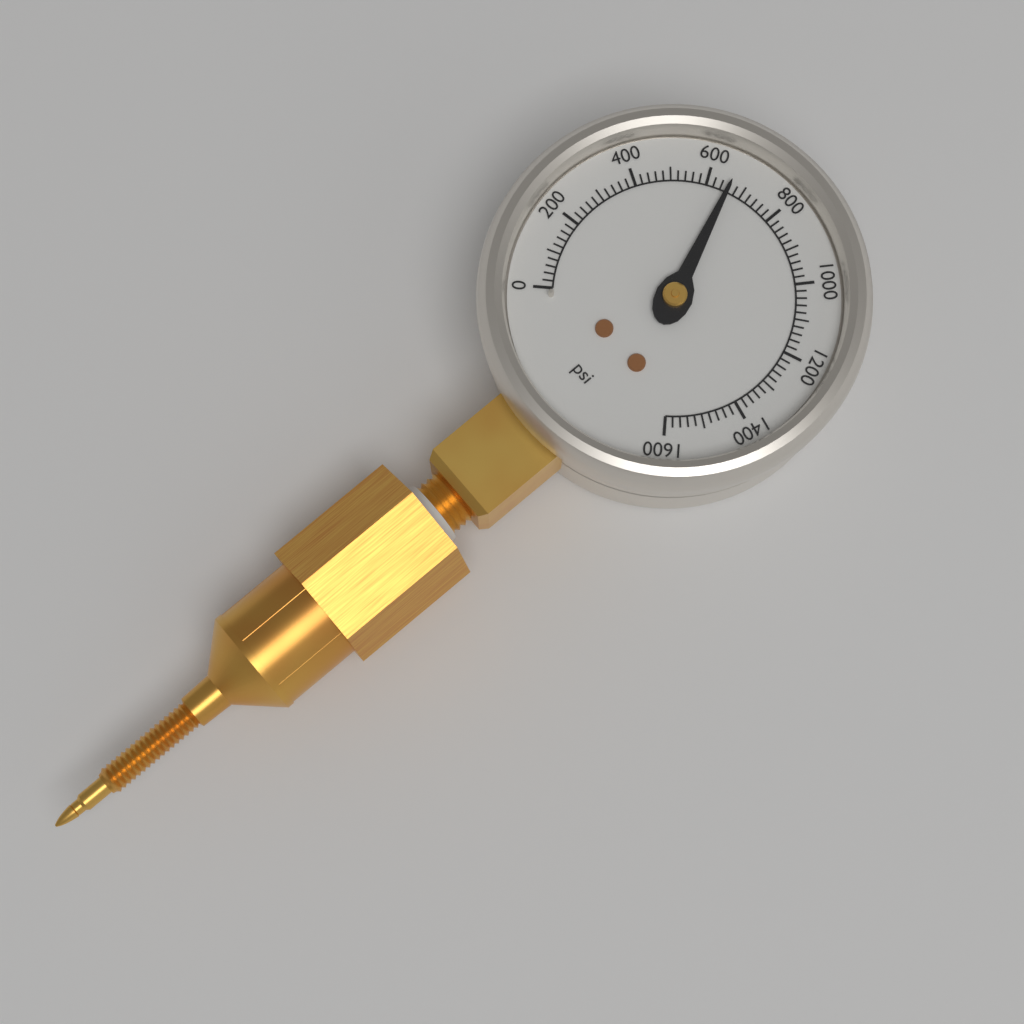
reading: 660 psi
